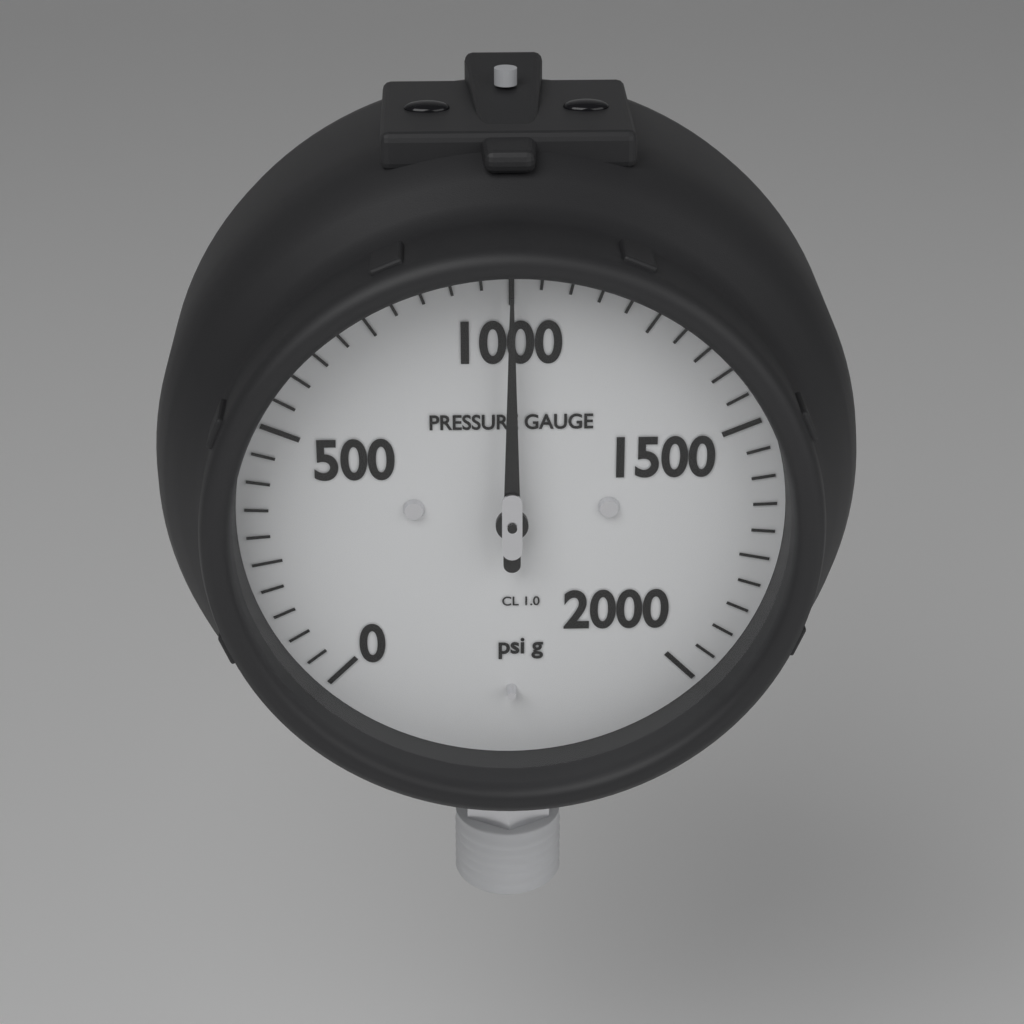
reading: 1000 psi
